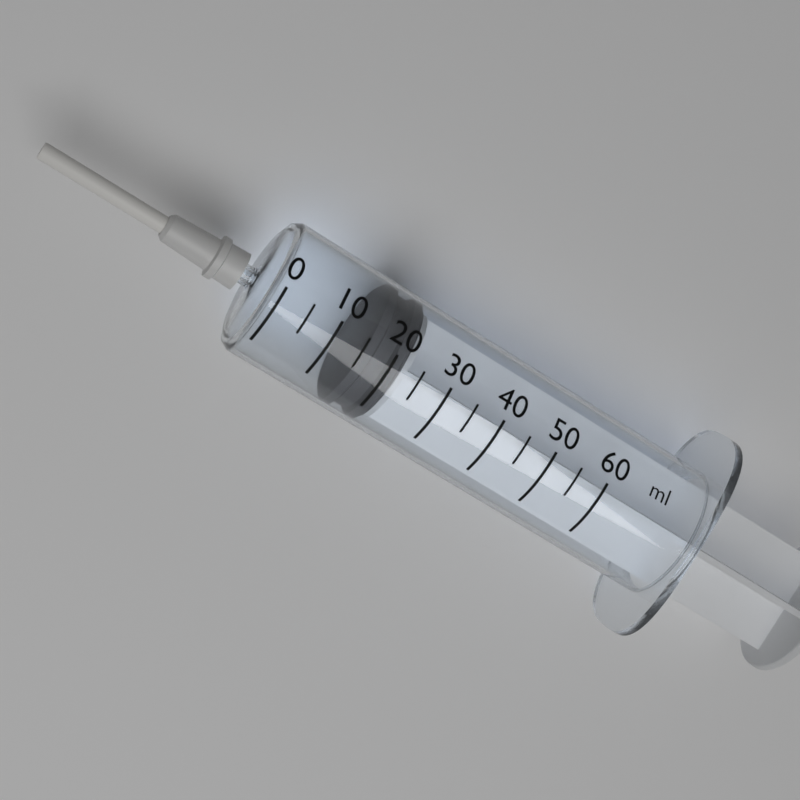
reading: 15 ml
